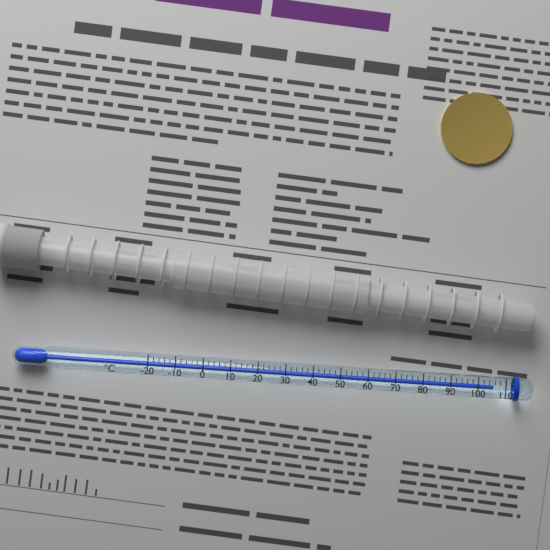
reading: 106 °C
